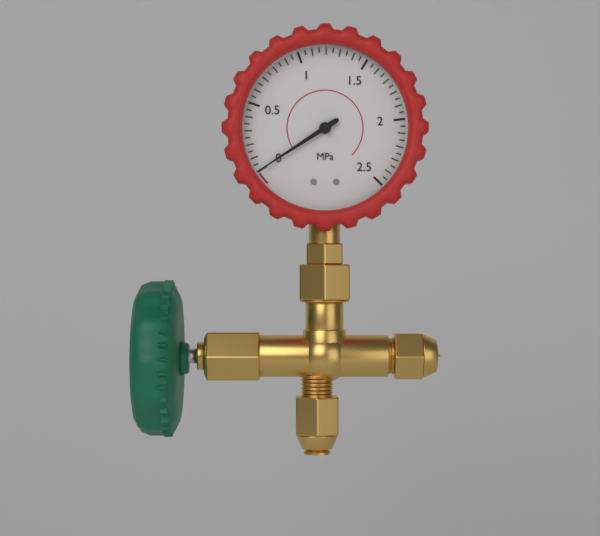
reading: 0.00 MPa
